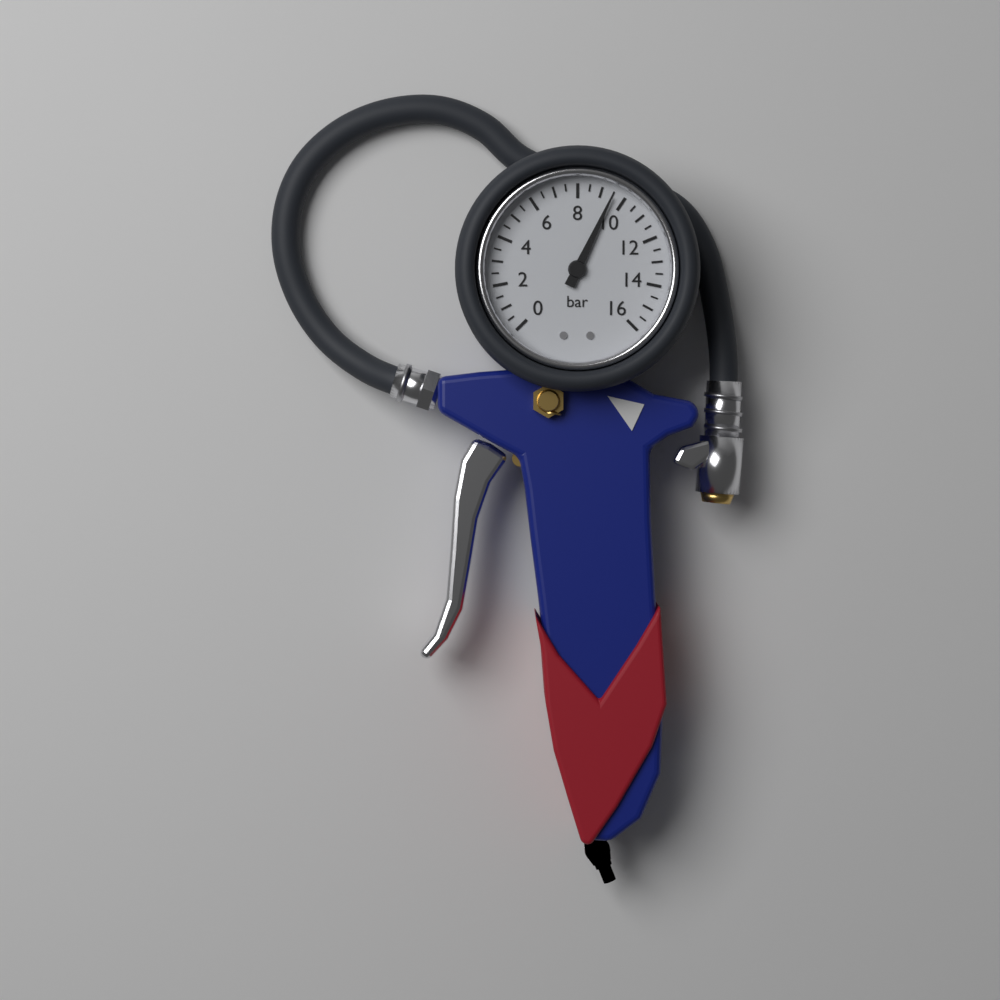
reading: 9.5 bar
